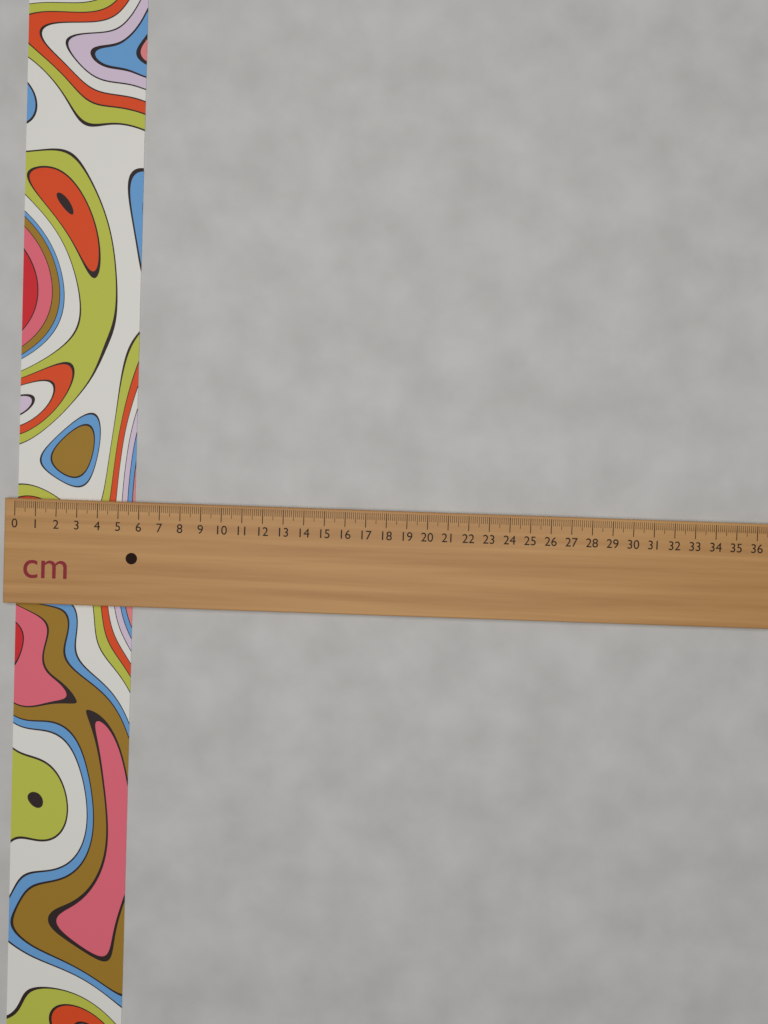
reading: 5.7 cm
